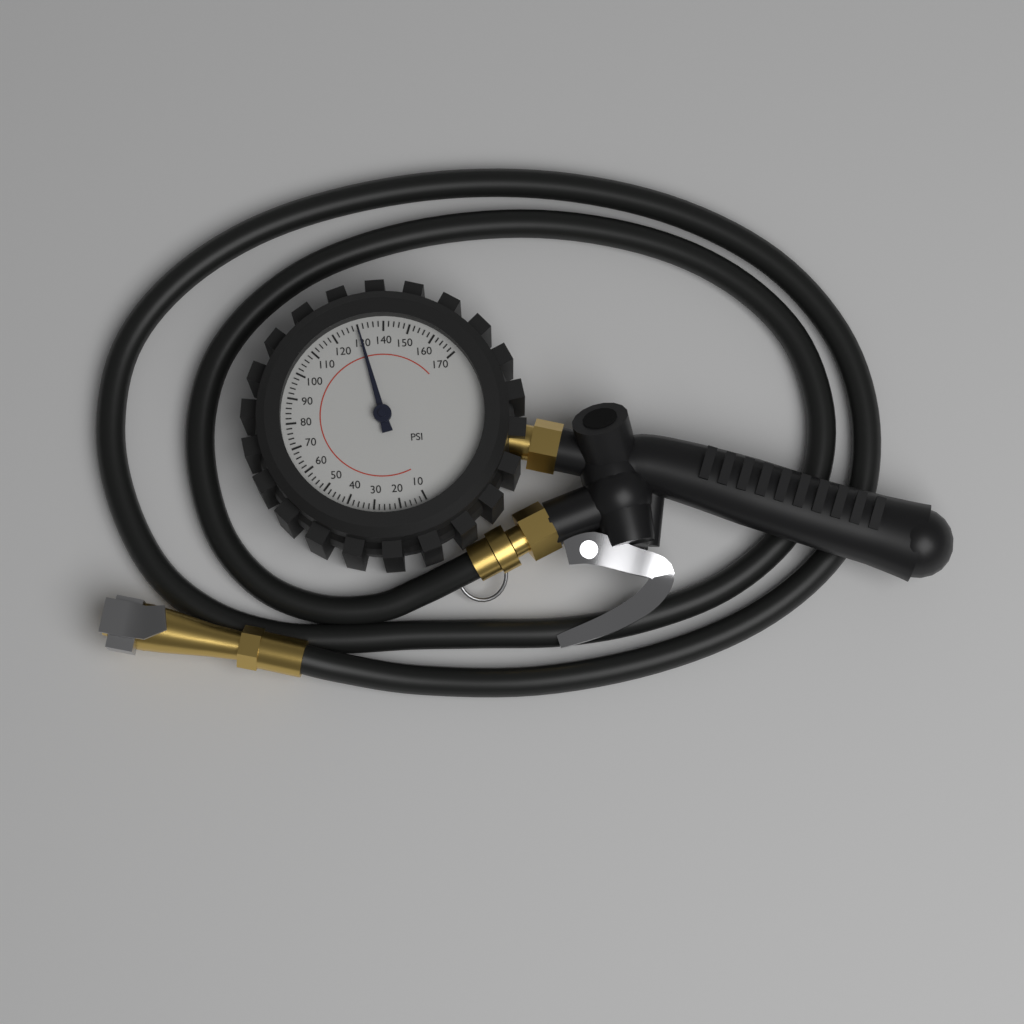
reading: 130 psi
